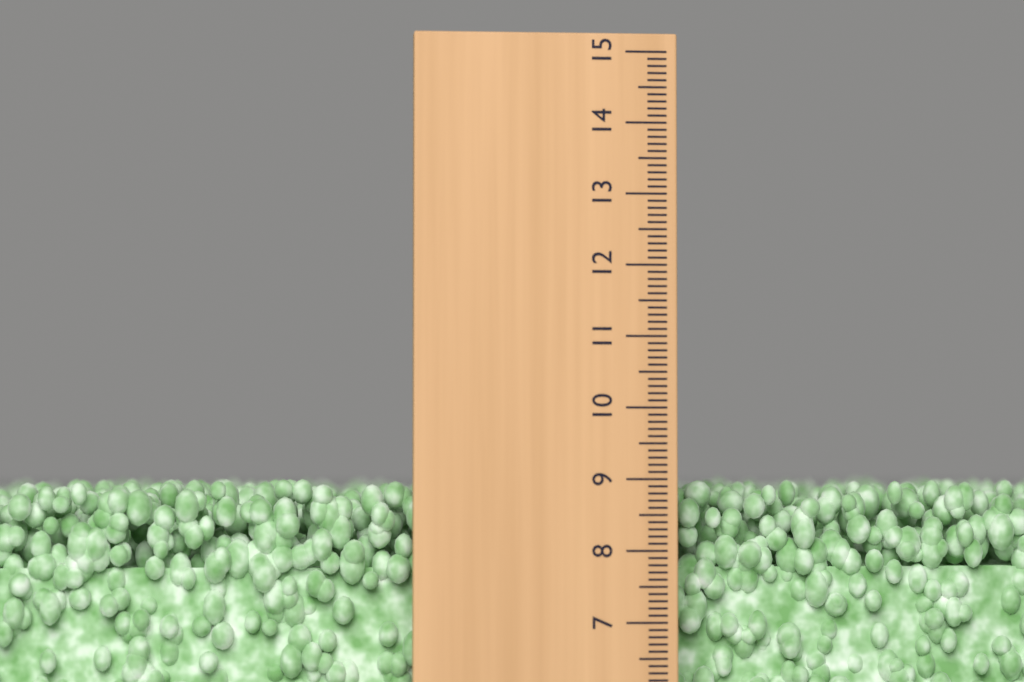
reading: 9.0 (no unit)
